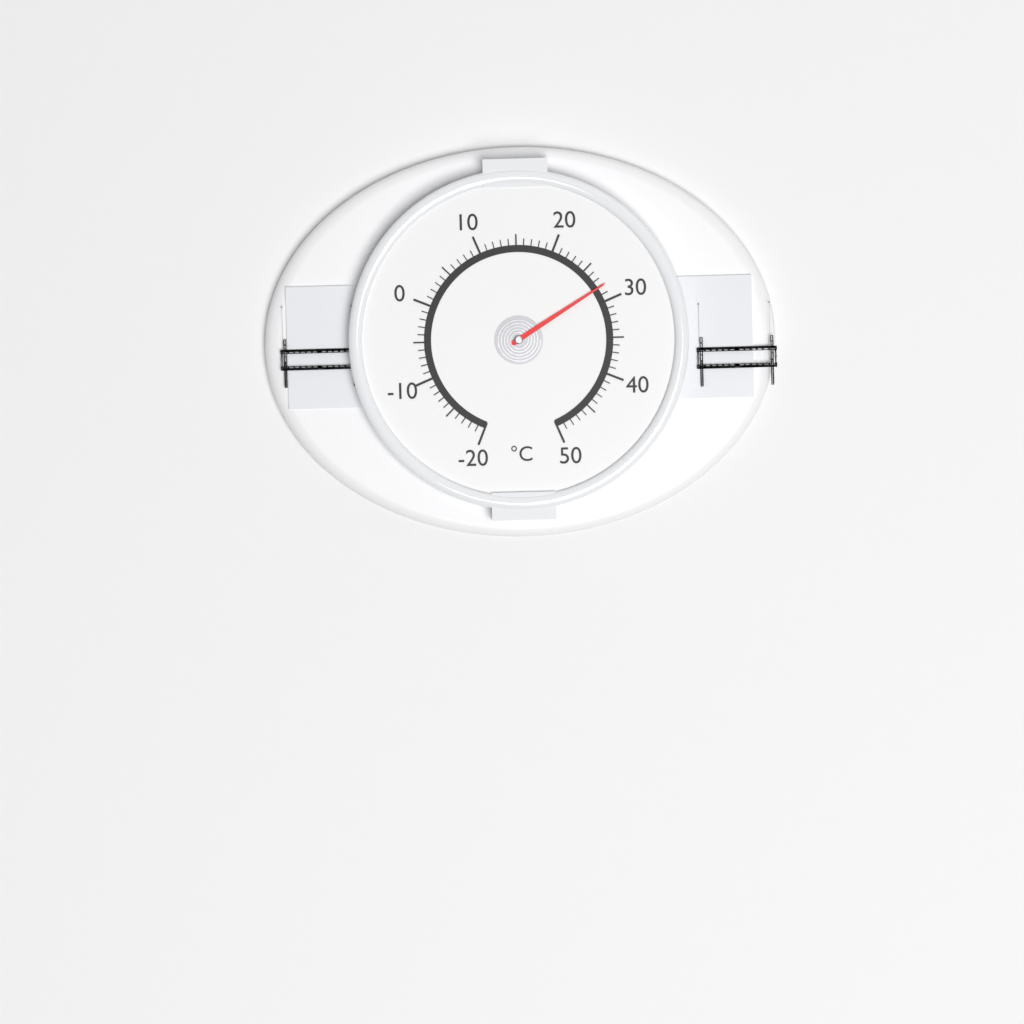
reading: 28 °C
